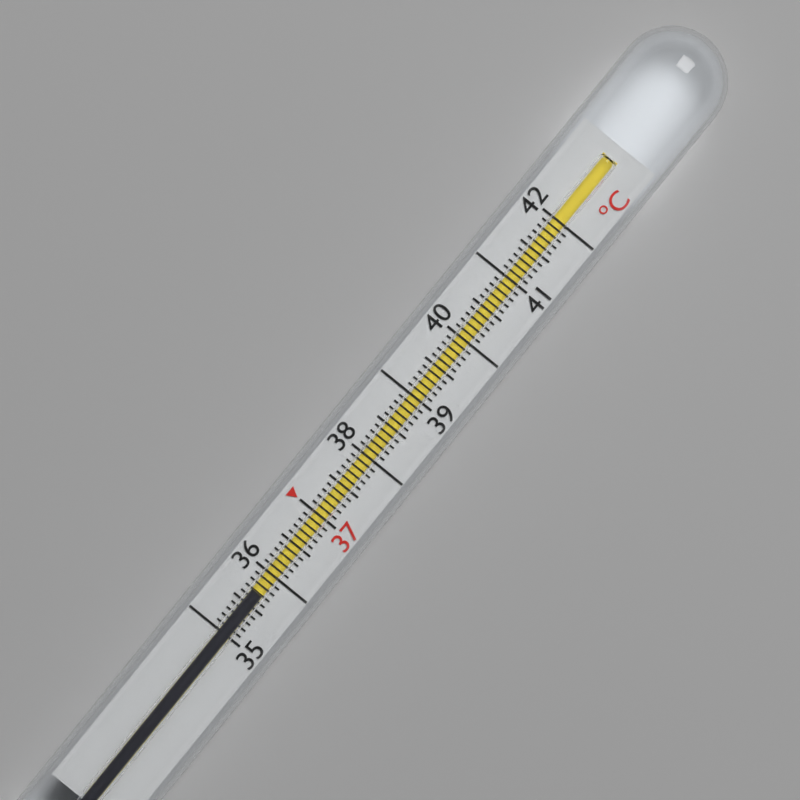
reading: 35.7 °C
